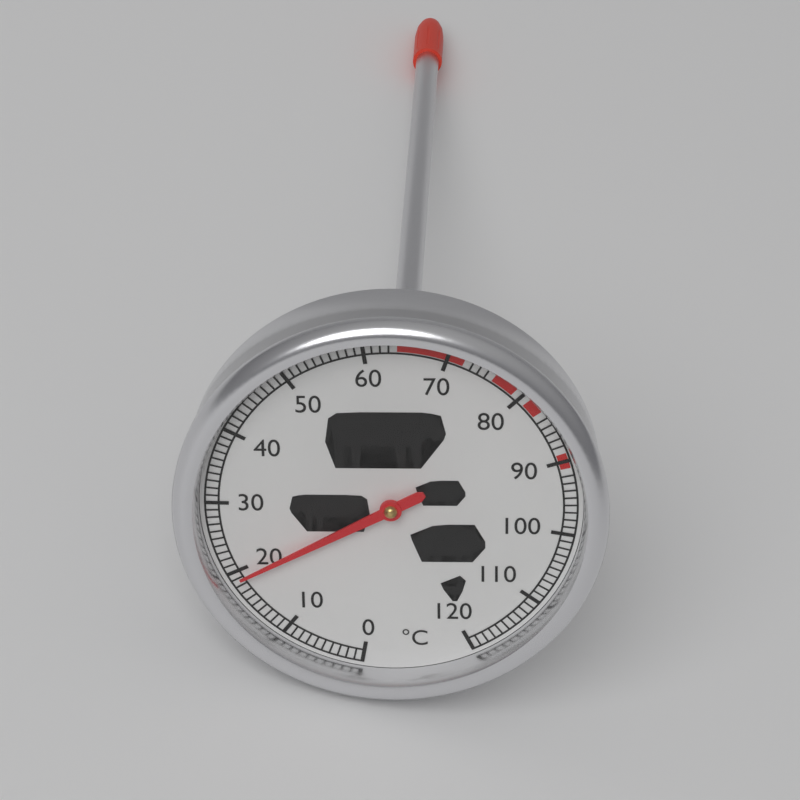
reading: 19 °C
